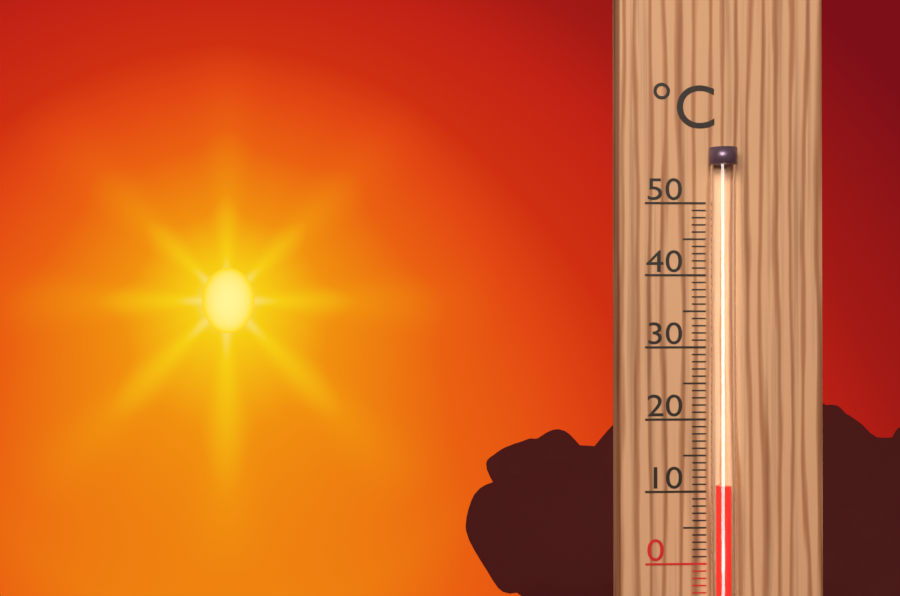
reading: 11 °C
